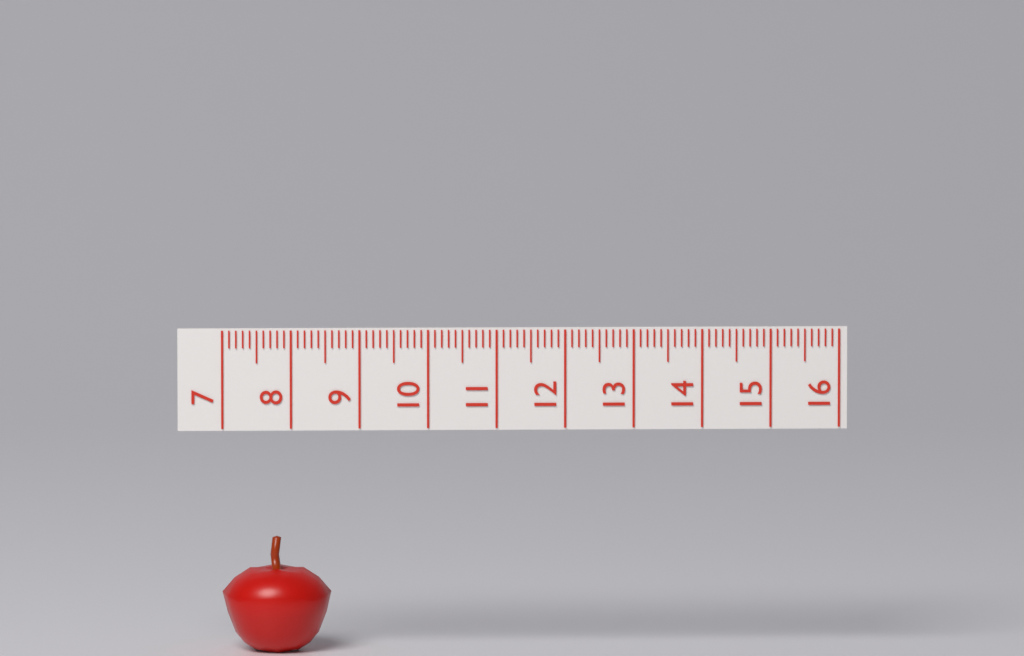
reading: 8.6 (no unit)
